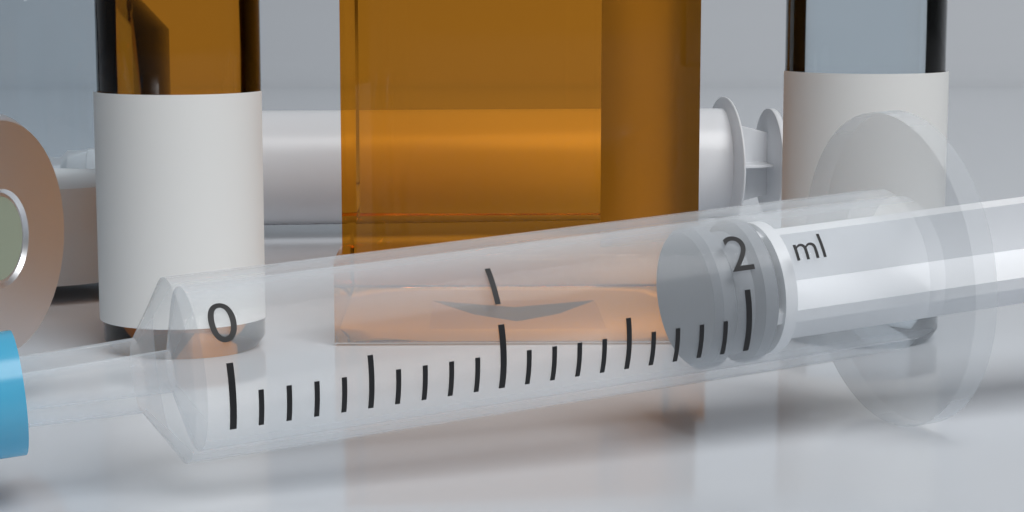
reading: 1.9 ml
